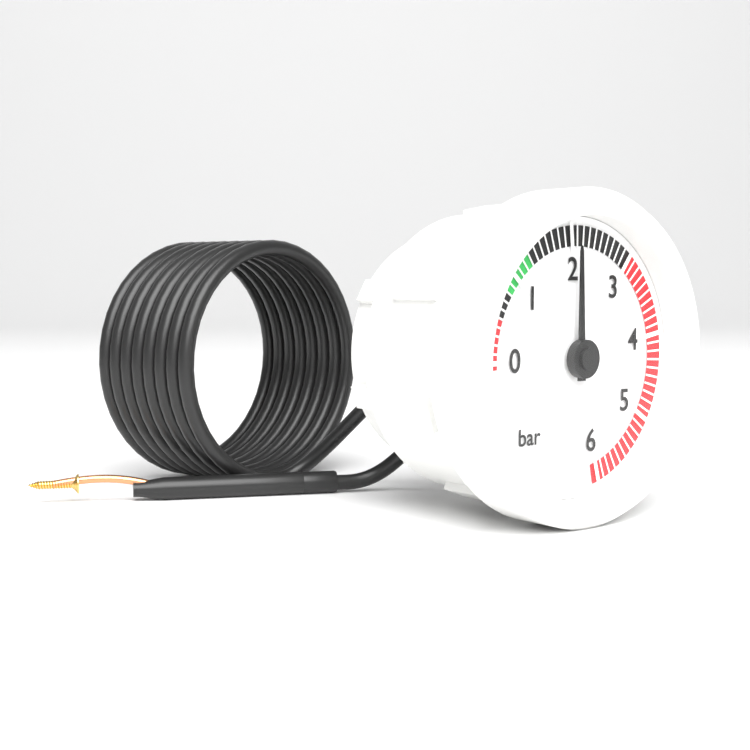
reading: 2.1 bar
